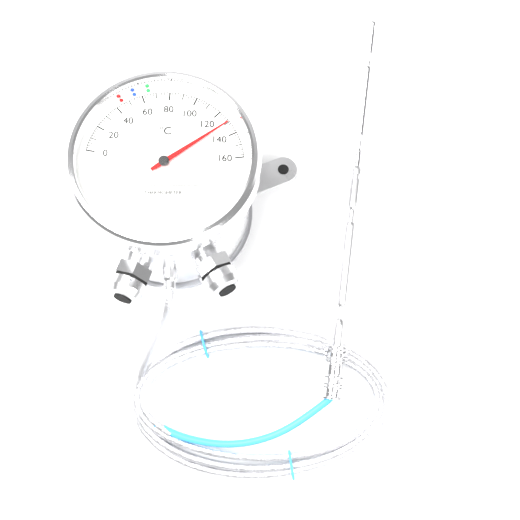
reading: 130 °C
